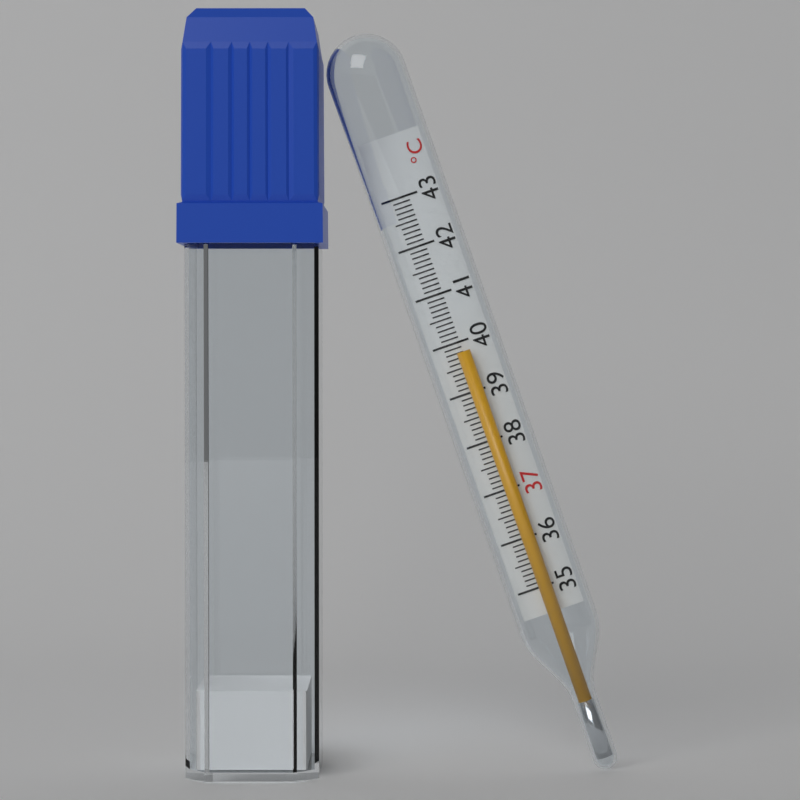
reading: 39.8 °C
